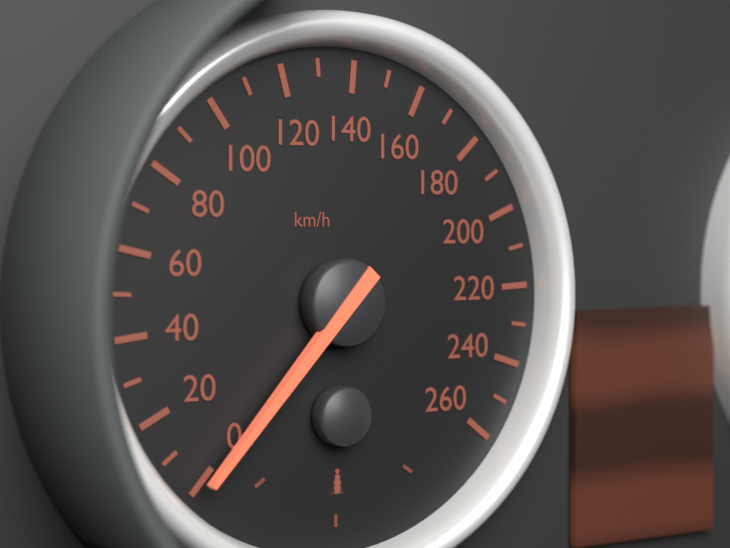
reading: 0 km/h
